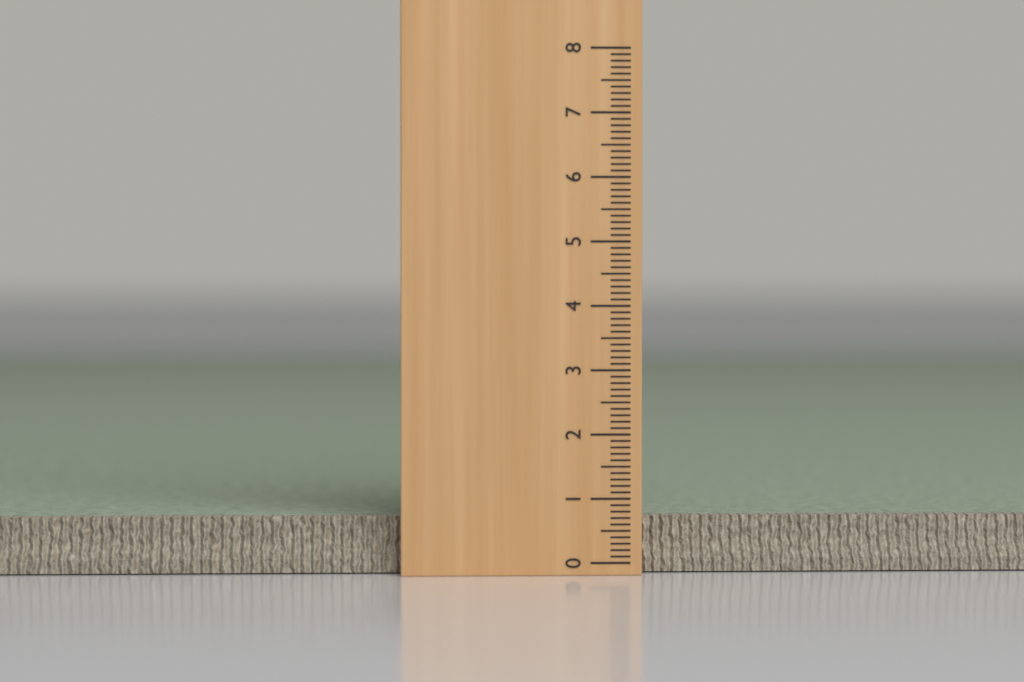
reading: 0.7 (no unit)
